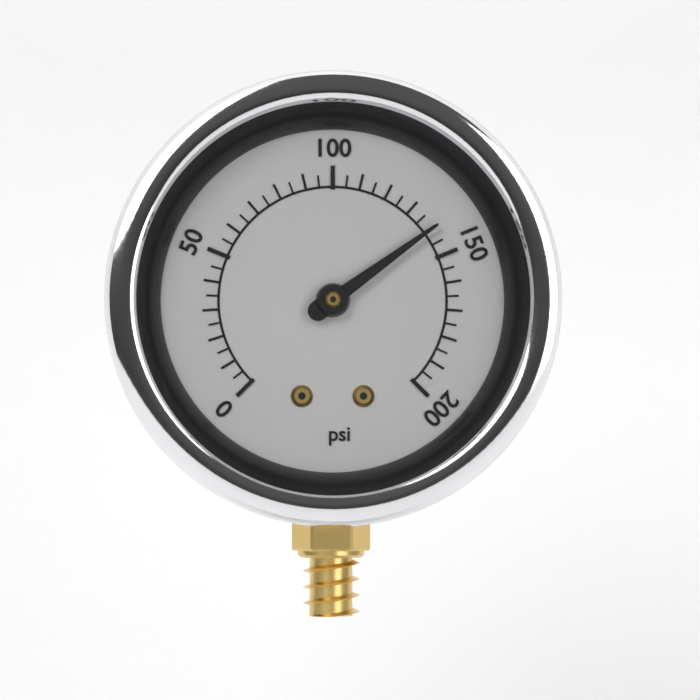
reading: 140 psi
